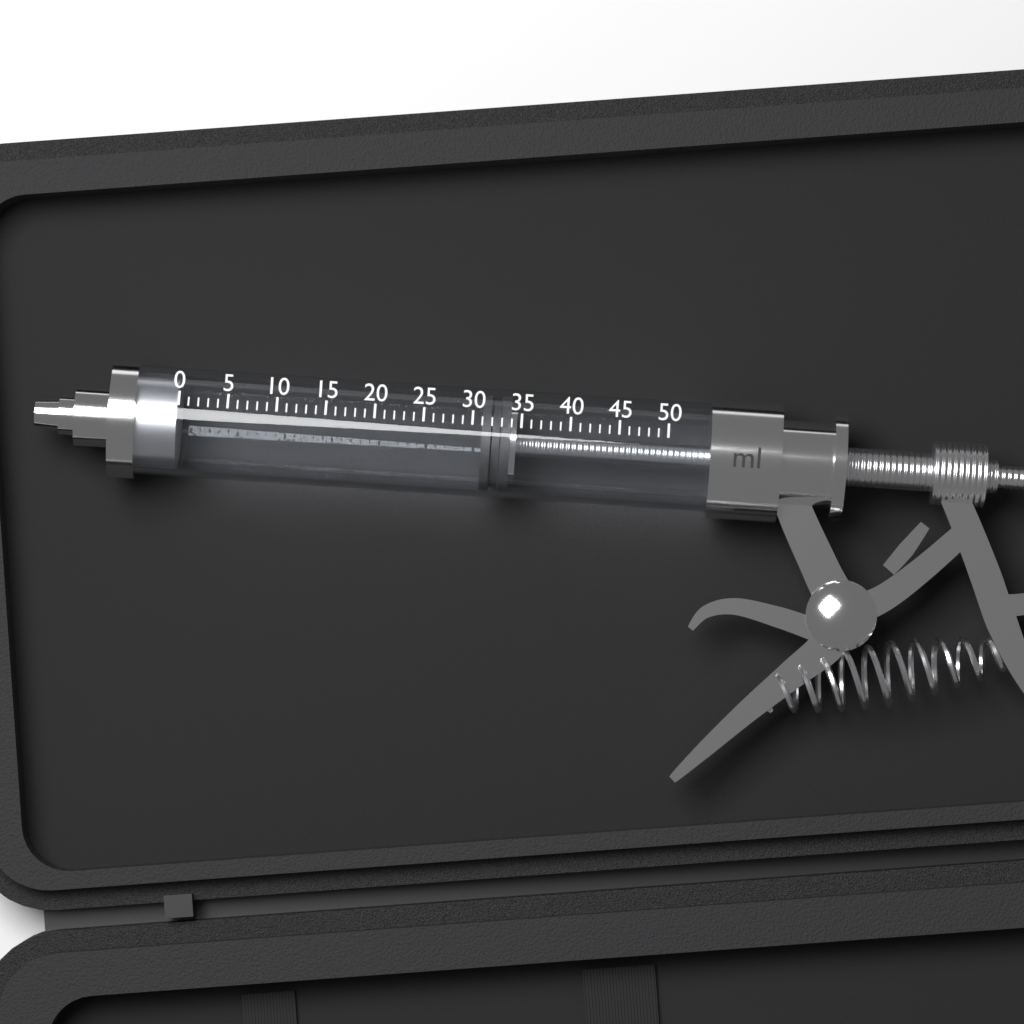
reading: 31 ml
